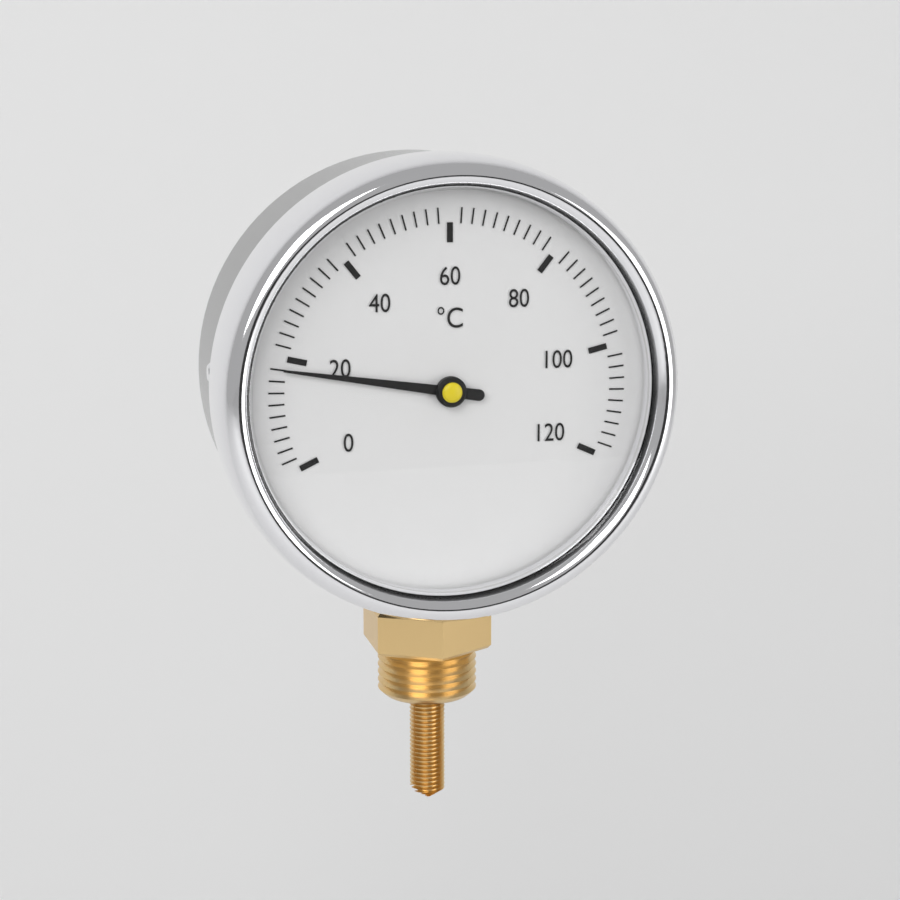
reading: 18 °C
